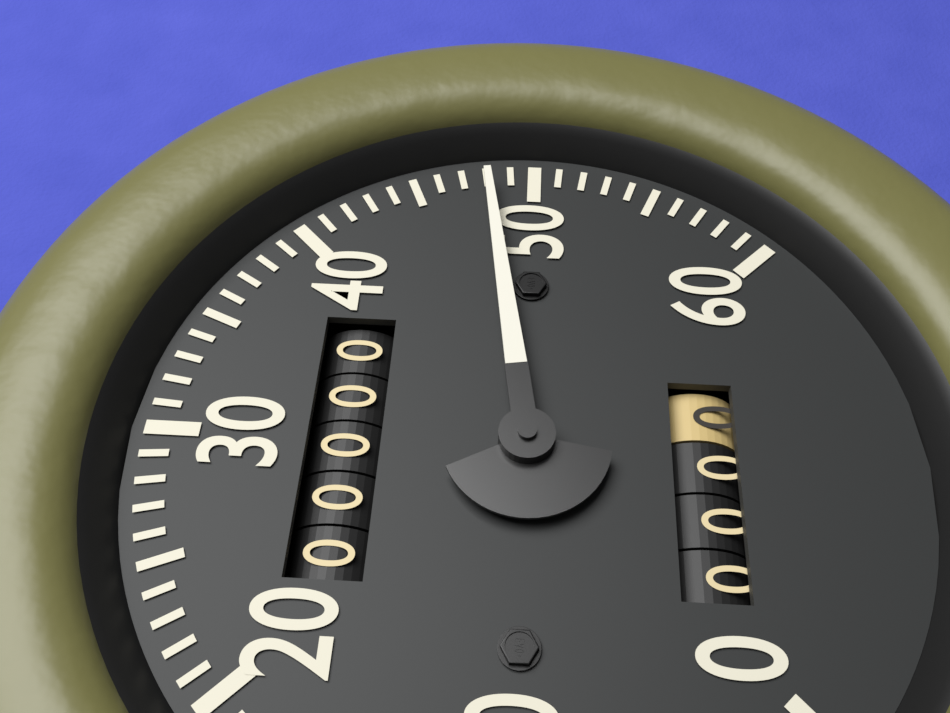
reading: 48 (no unit)
